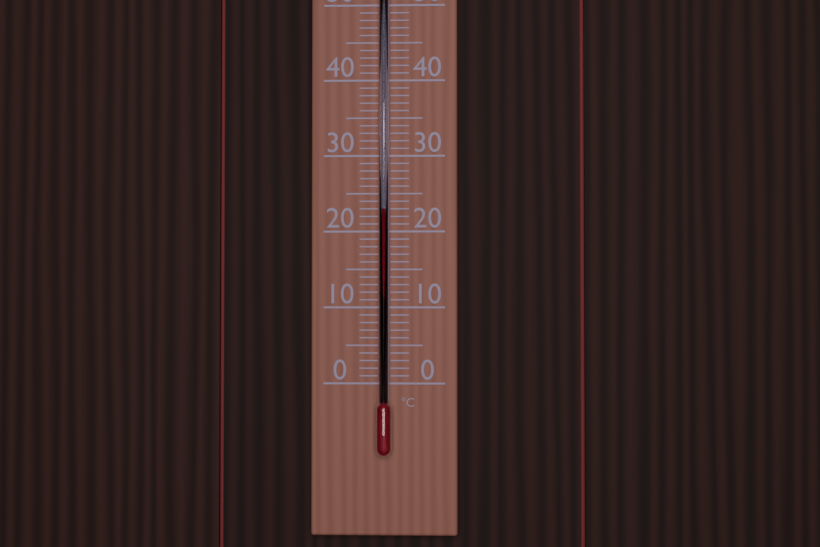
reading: 23 °C
